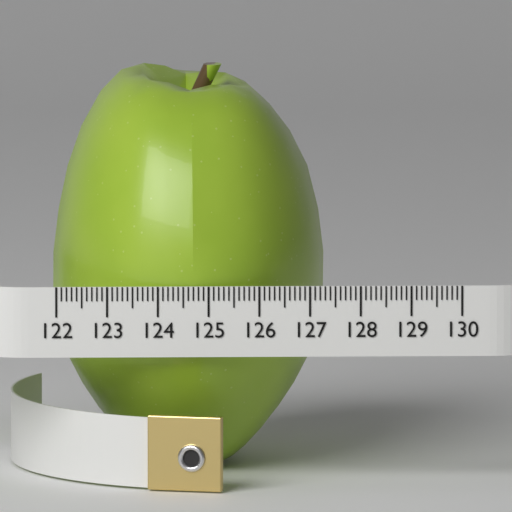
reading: 127.4 (no unit)
